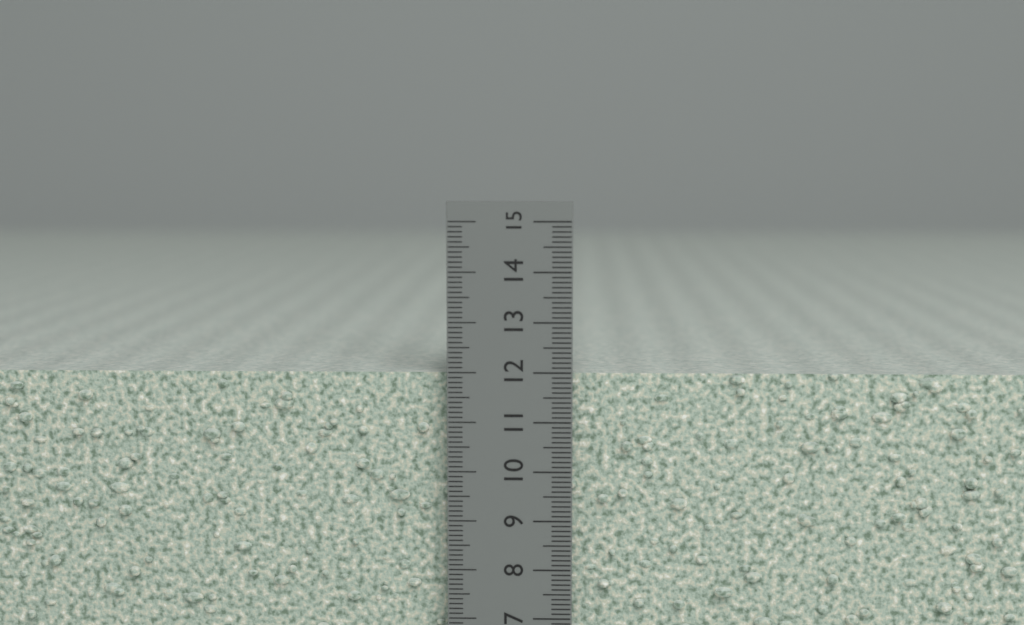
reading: 12.0 cm
